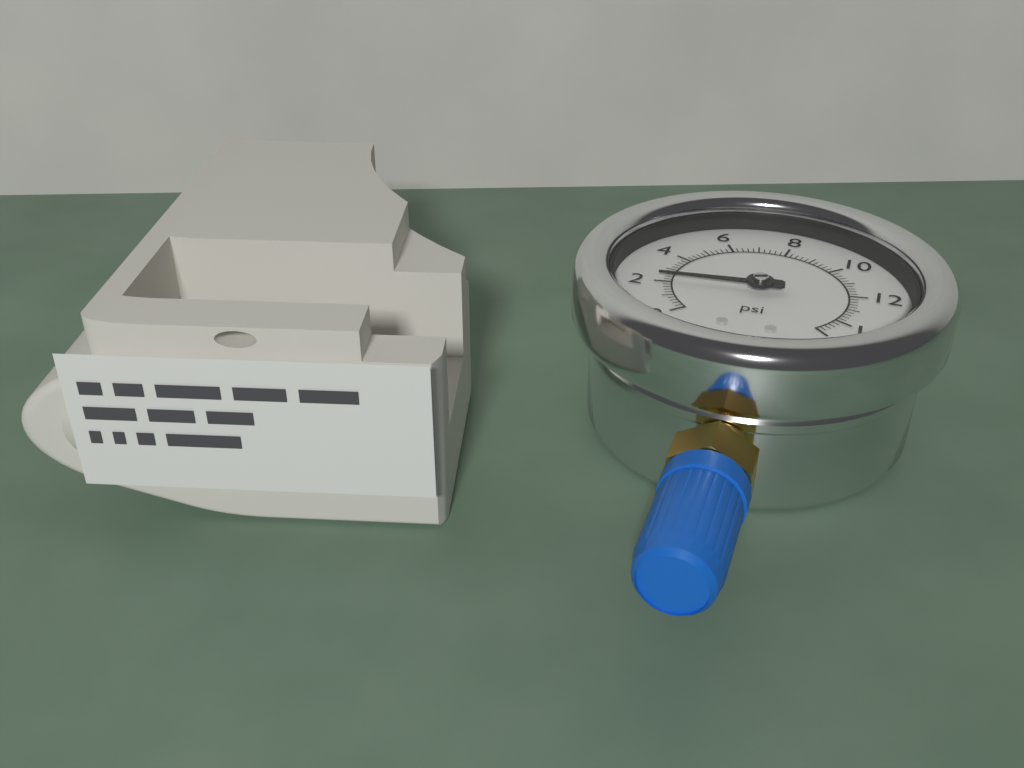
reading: 2.2 psi
